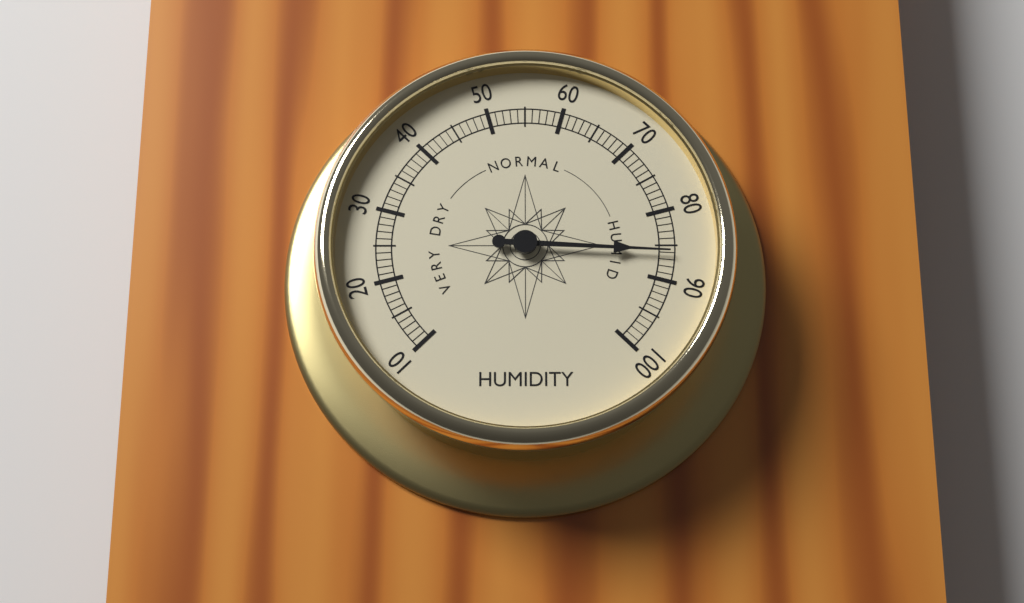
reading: 86 (no unit)
